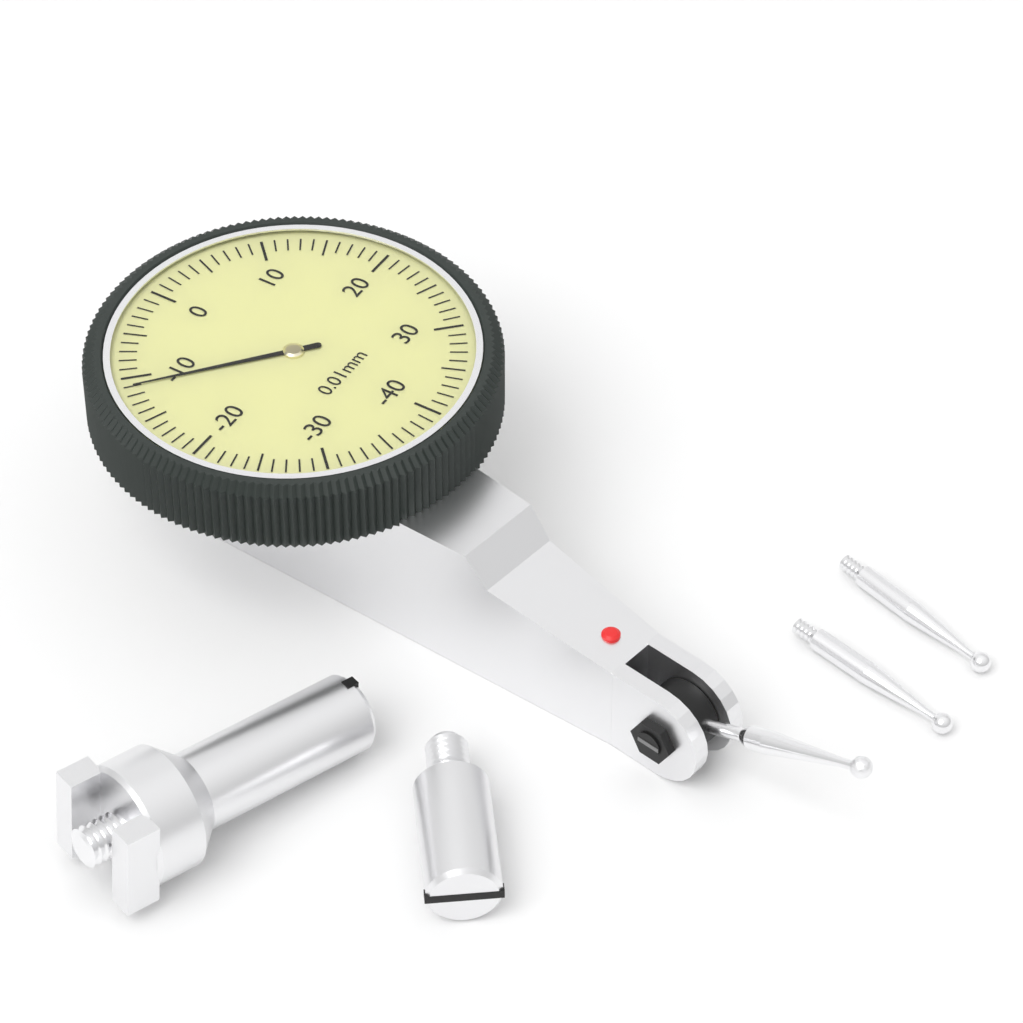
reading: -11 0.01mm
